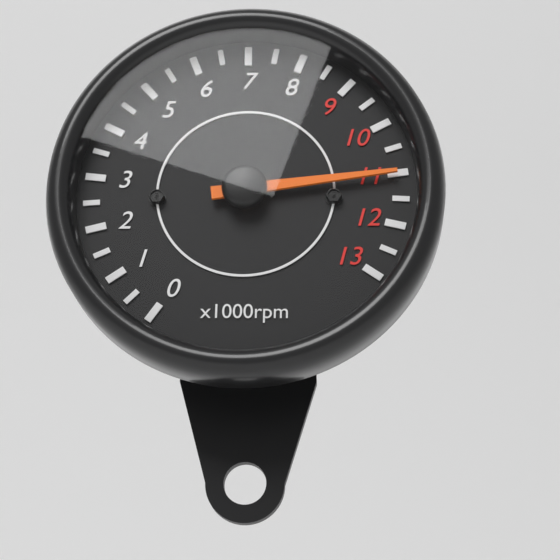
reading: 11000 rpm
